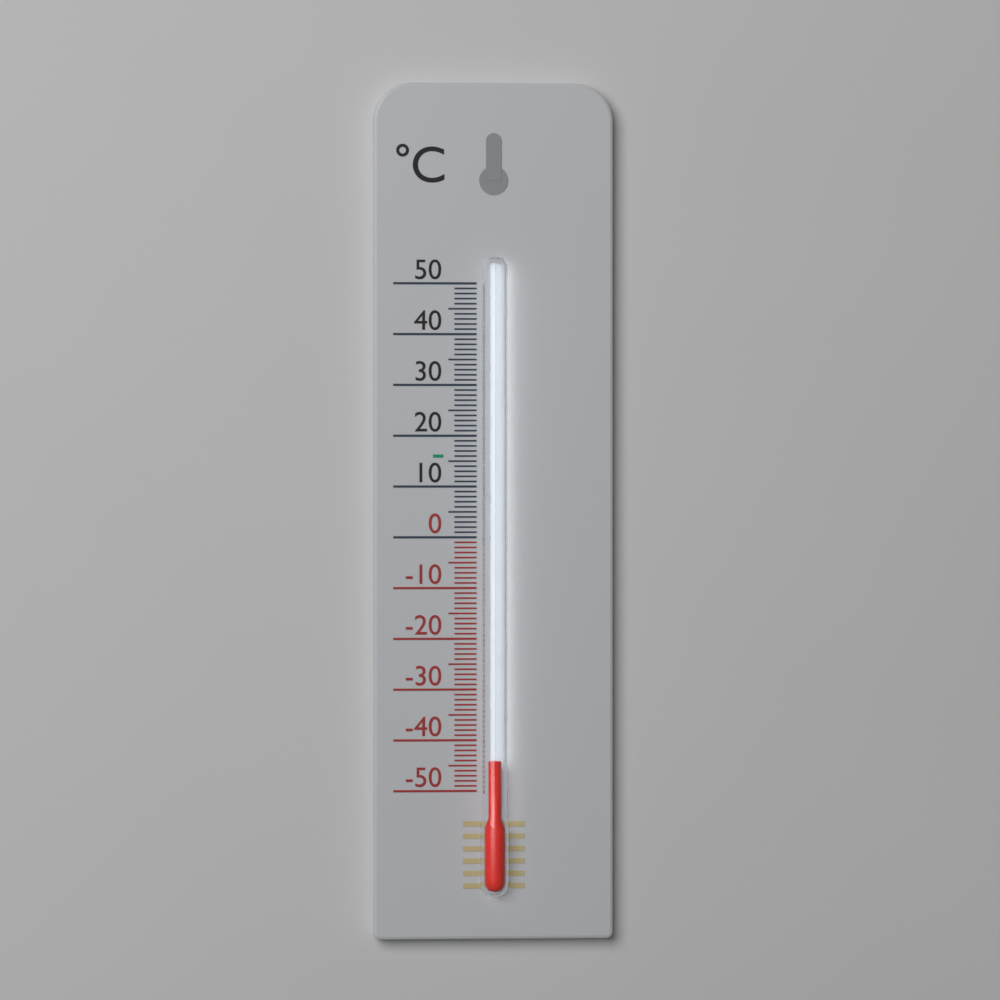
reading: -44 °C
